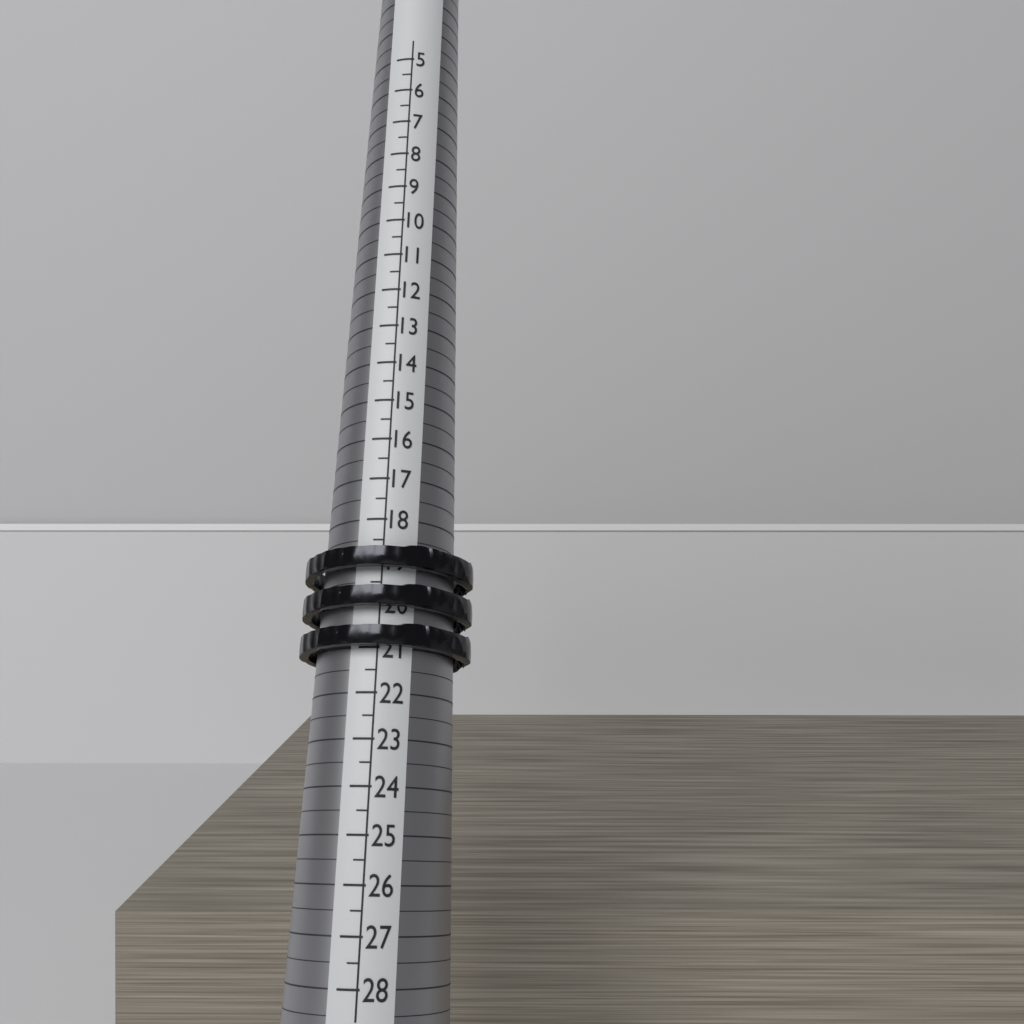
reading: 21.0 (no unit)
